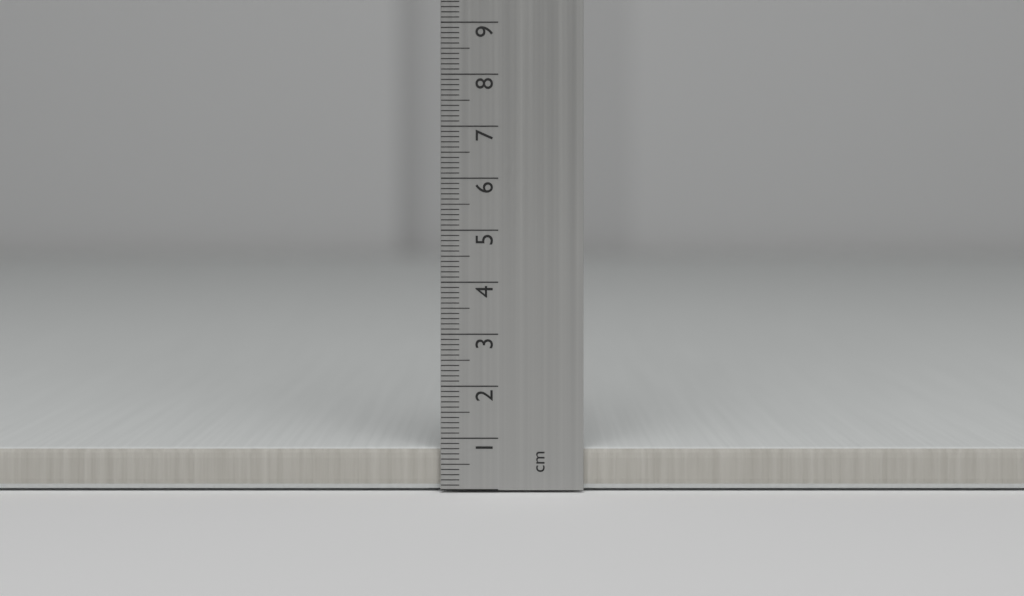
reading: 0.8 cm
